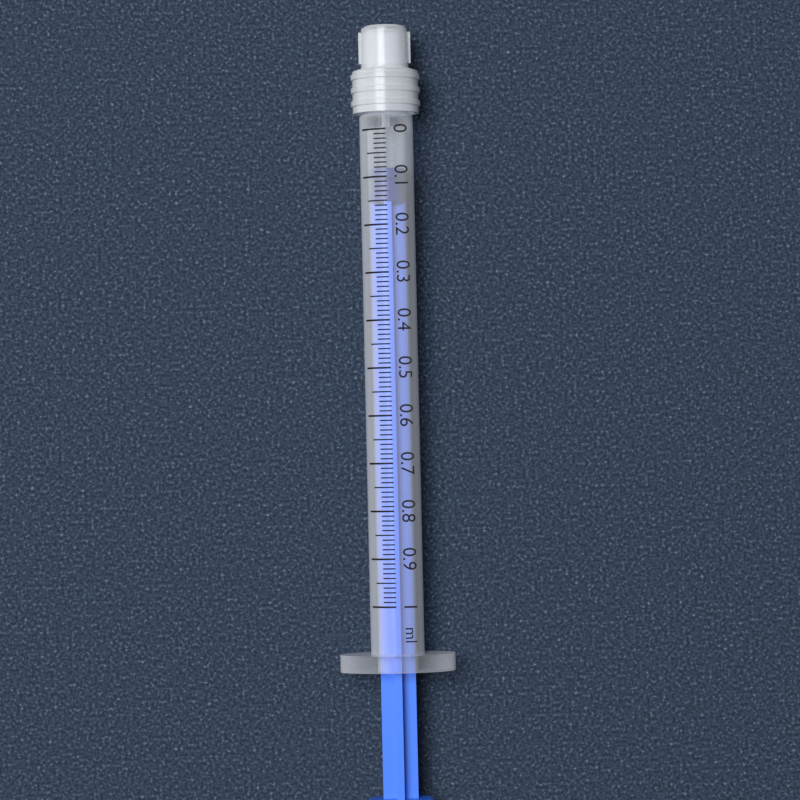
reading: 0.08 ml
